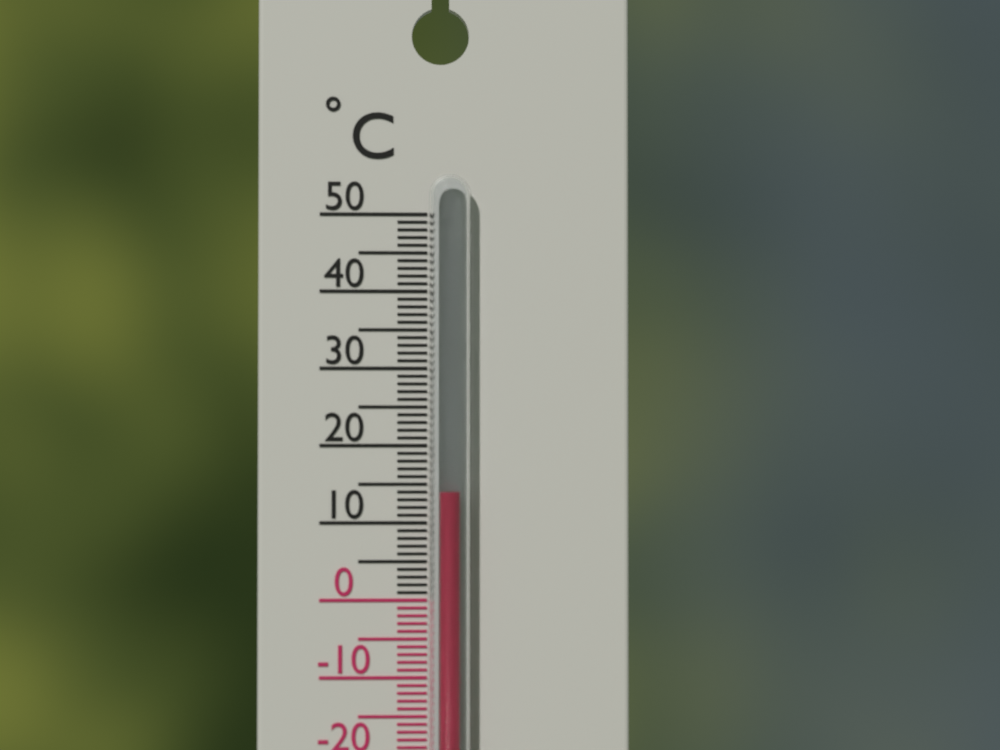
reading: 14 °C
